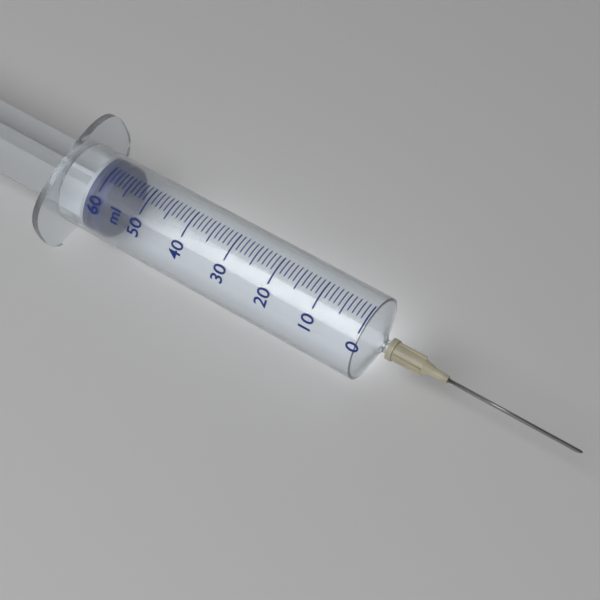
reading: 58 ml
